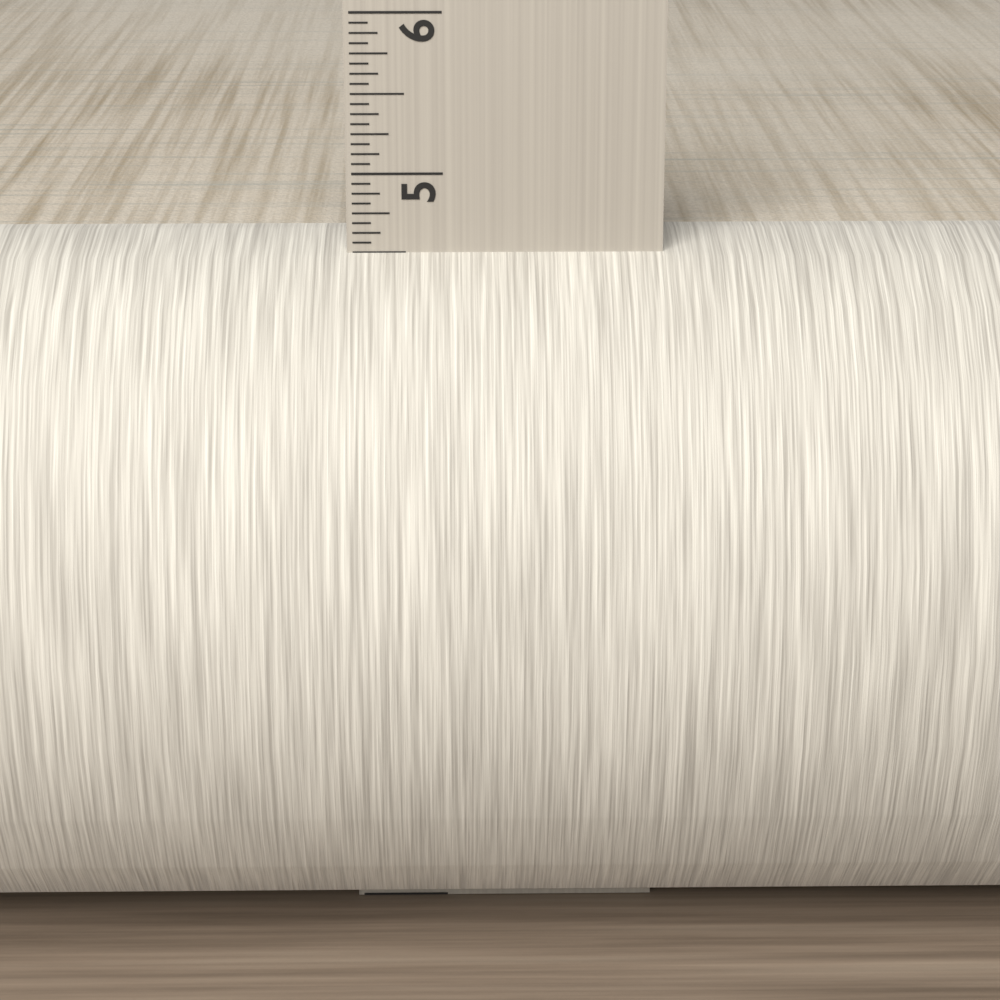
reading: 4.5625 in
